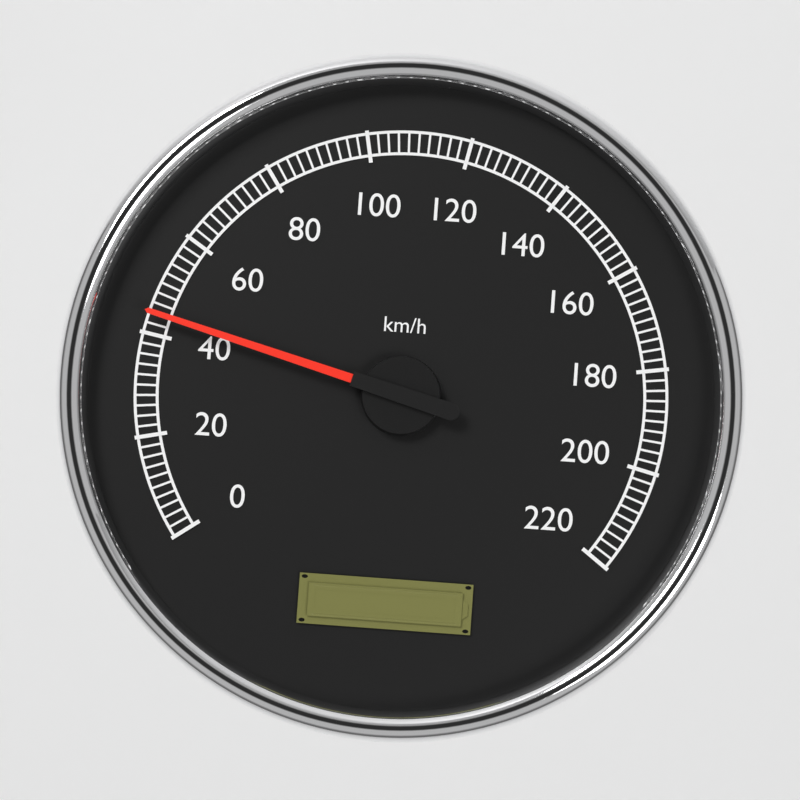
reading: 44 km/h
